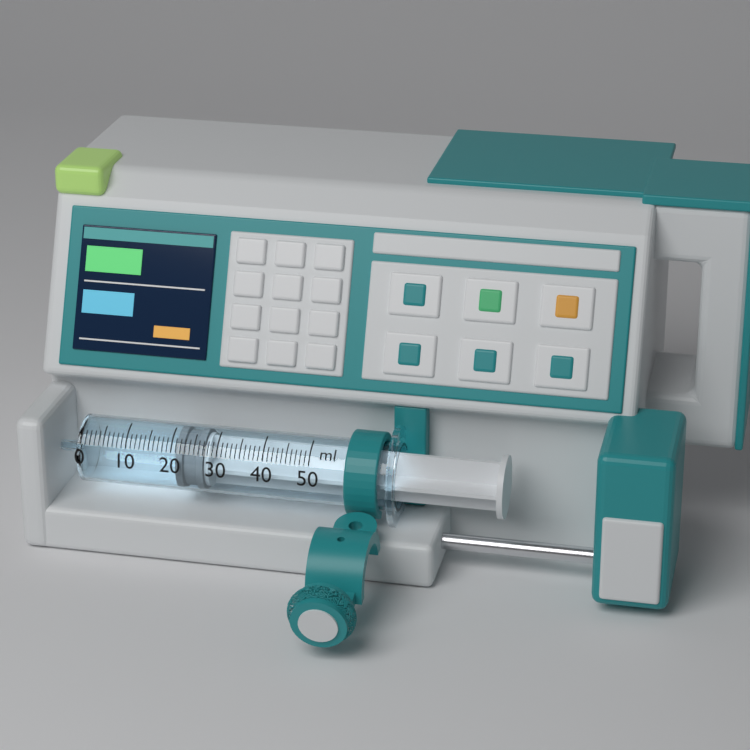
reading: 21 ml
